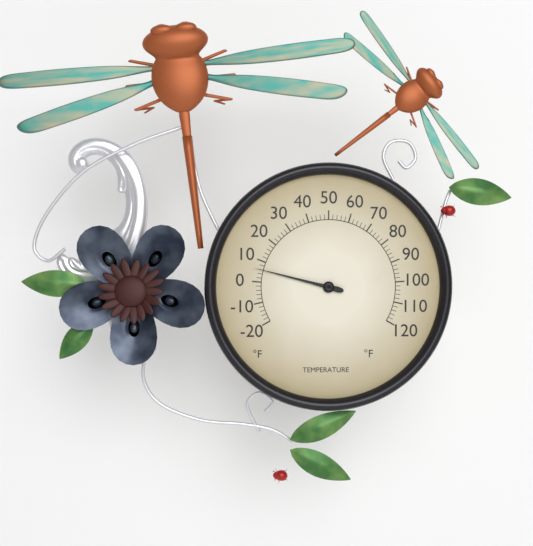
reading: 6 °F
